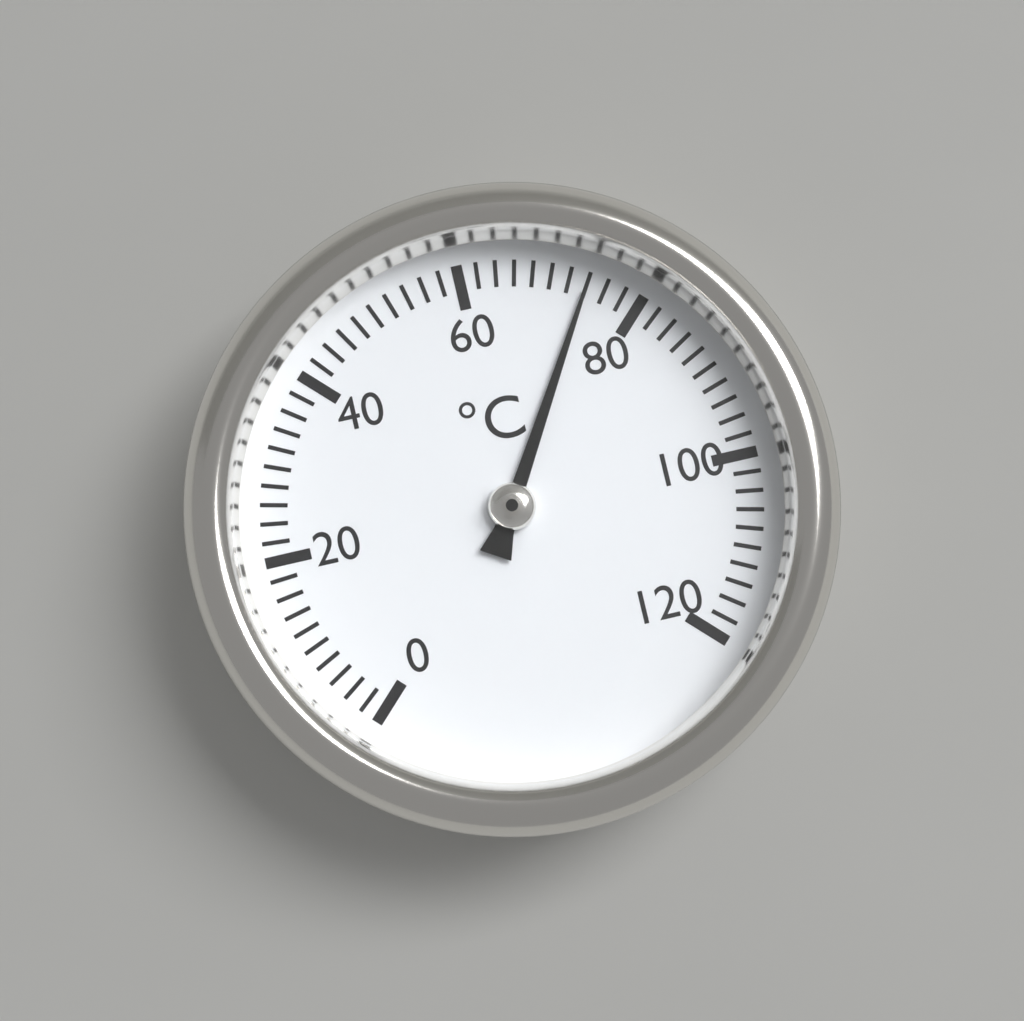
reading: 74 °C
